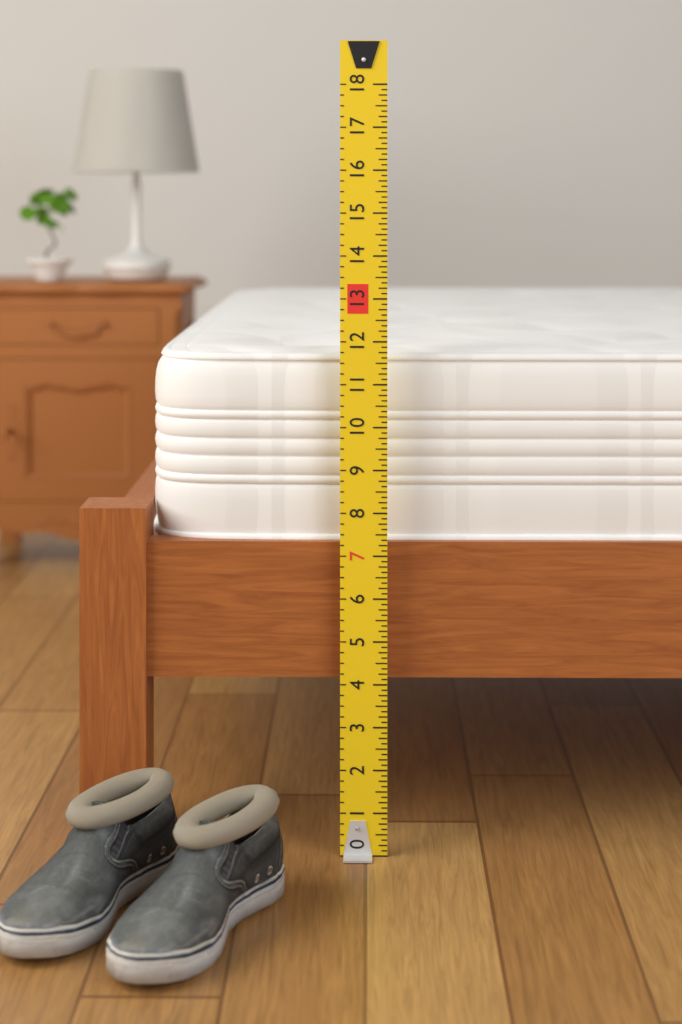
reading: 11.750 (no unit)
